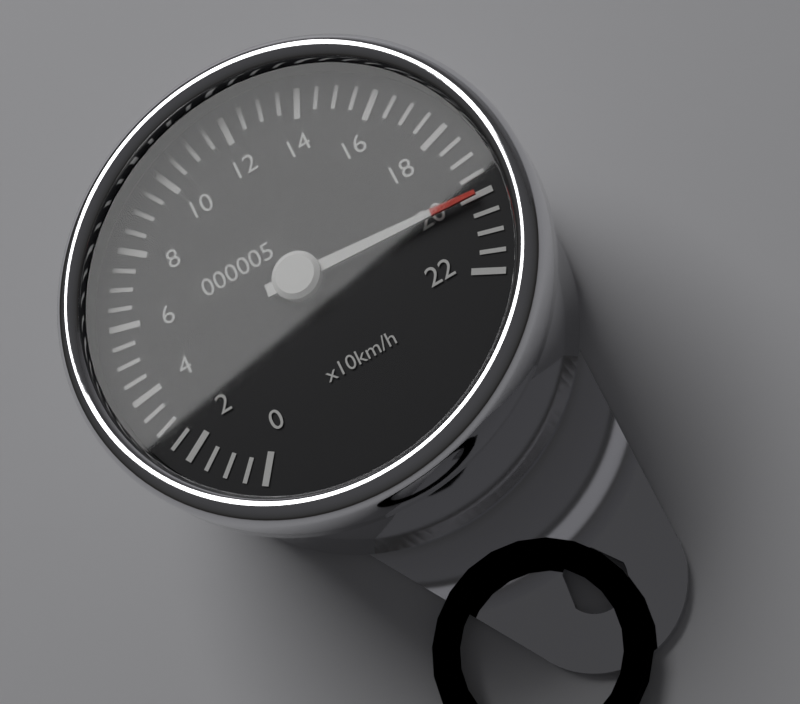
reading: 200 km/h
